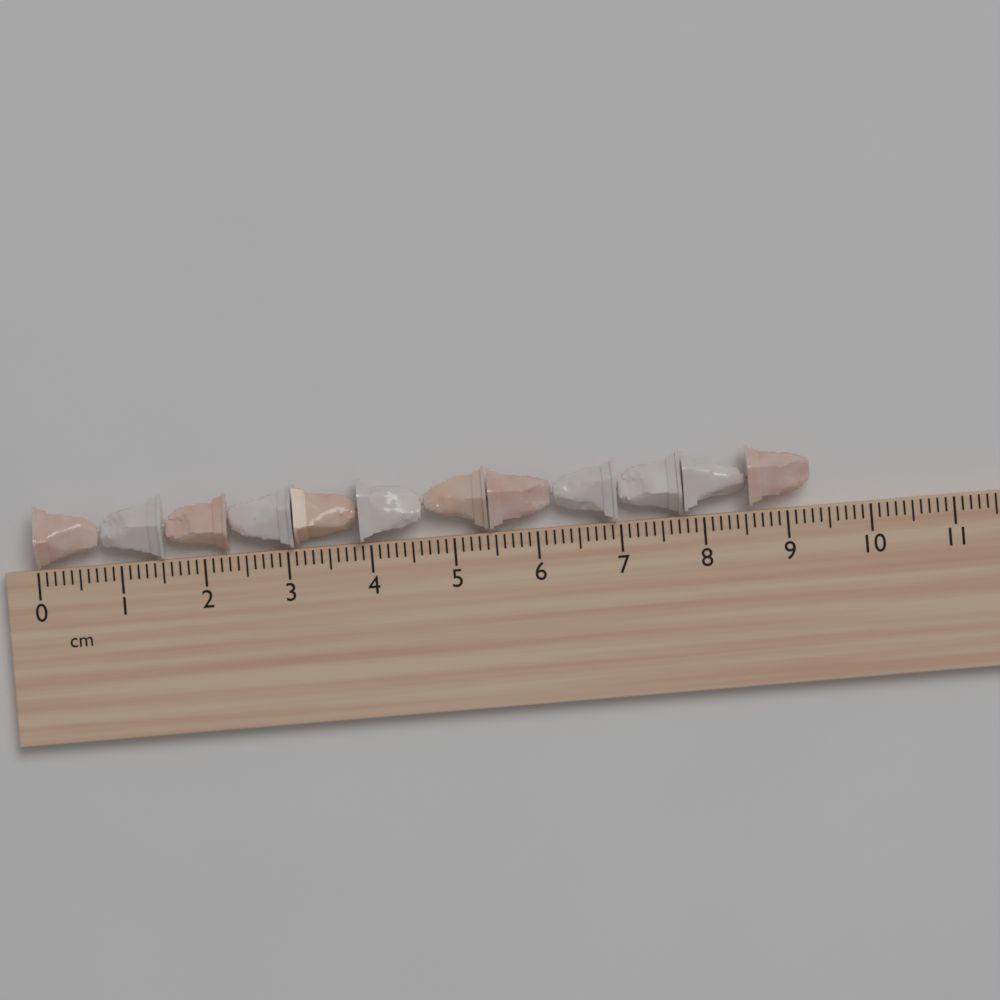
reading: 9.3 cm
